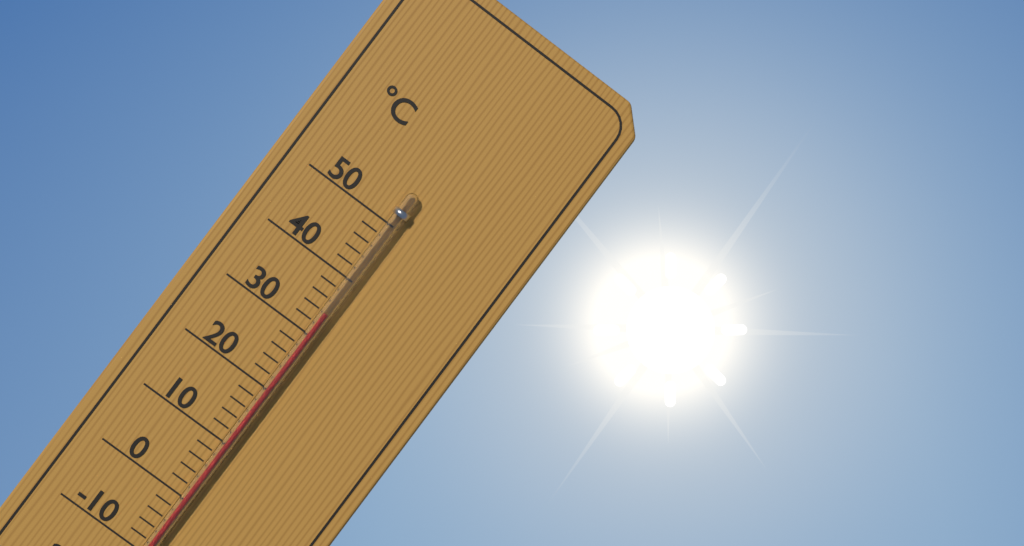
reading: 34 °C
